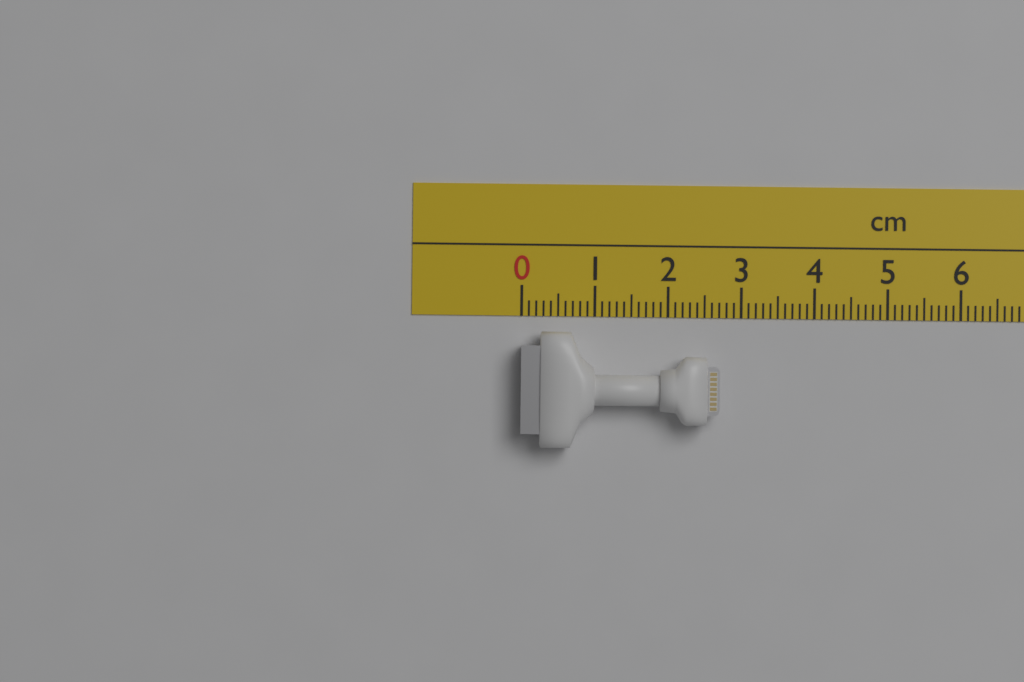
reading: 2.7 cm
